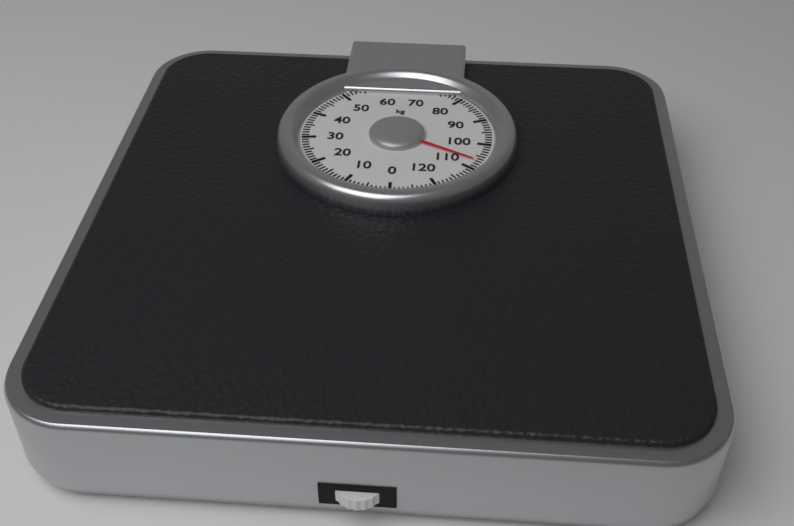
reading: 107 kg
